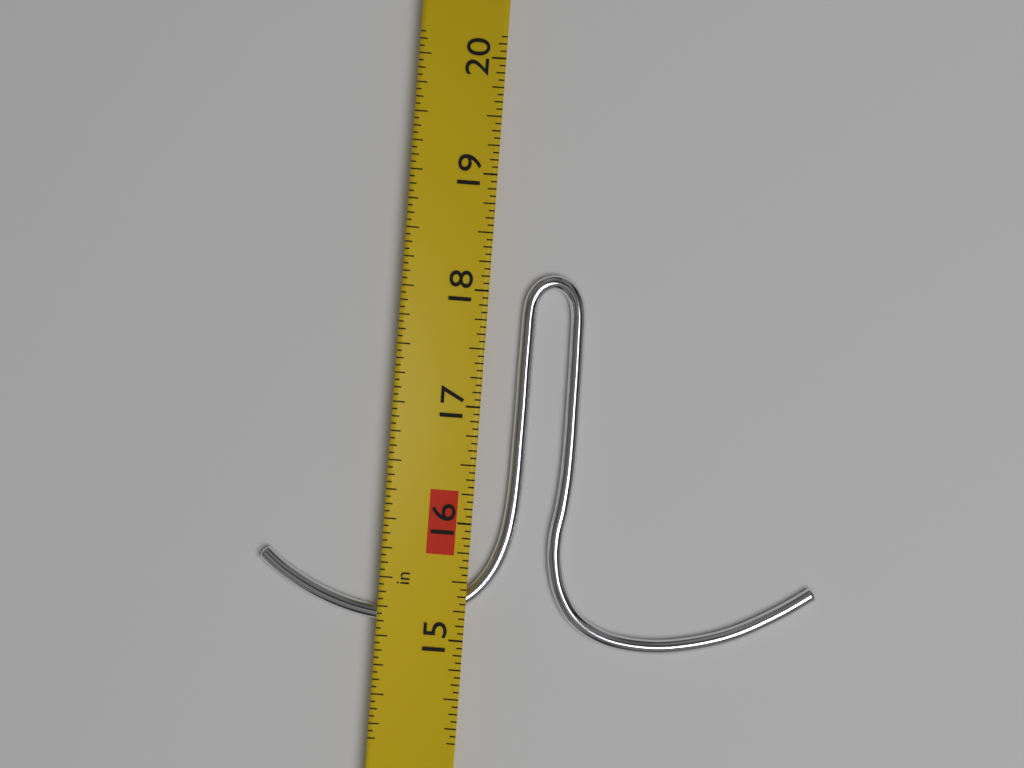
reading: 18.1875 in
